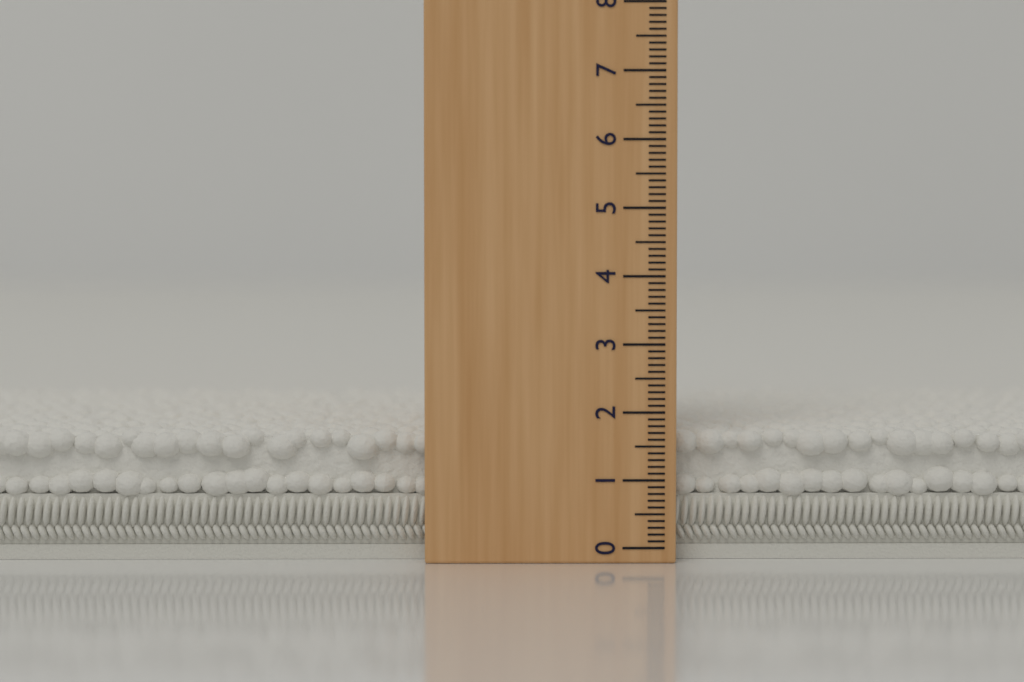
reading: 1.7 (no unit)
